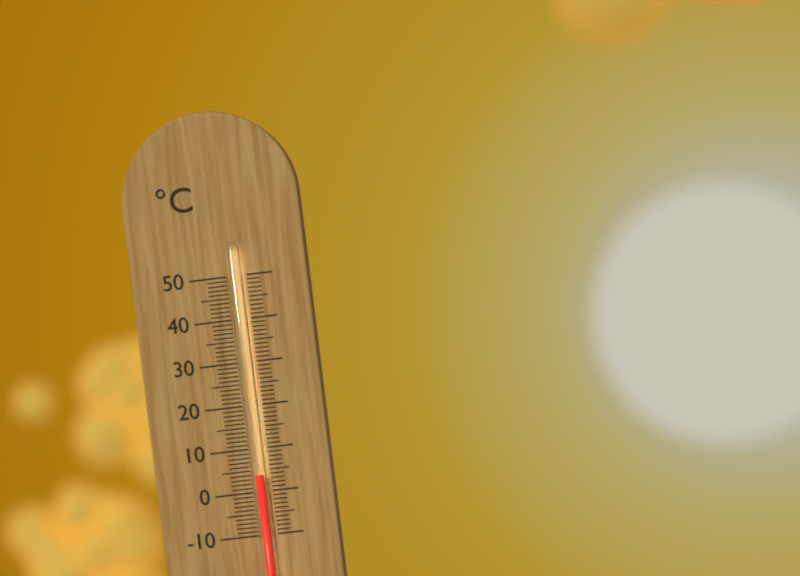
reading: 4 °C
